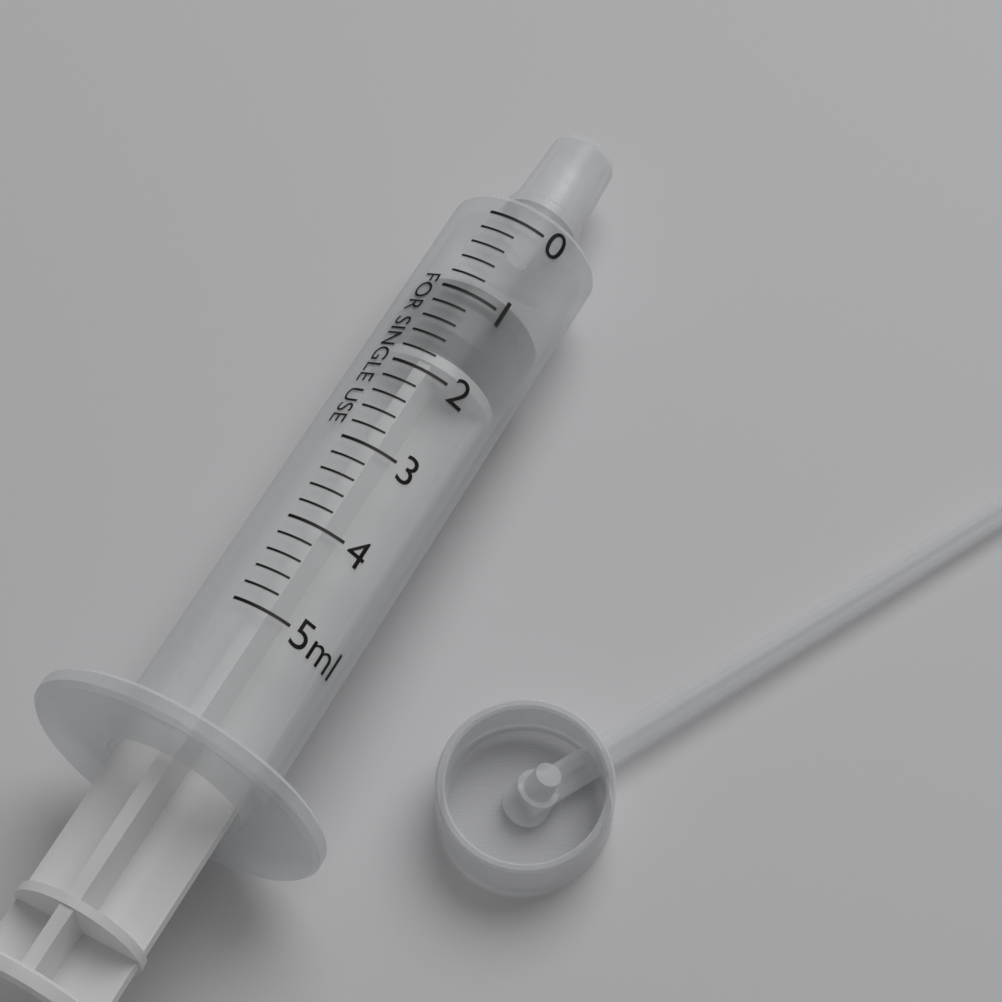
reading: 0.8 ml
